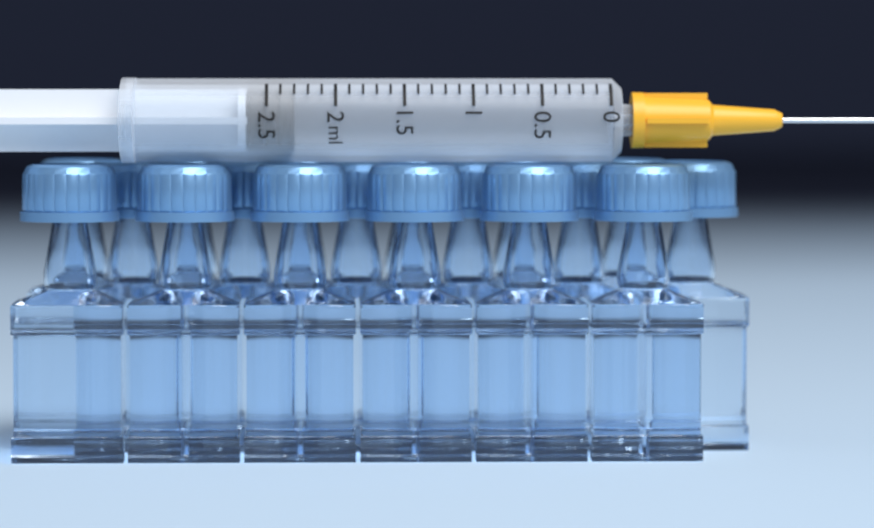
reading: 2.3 ml
